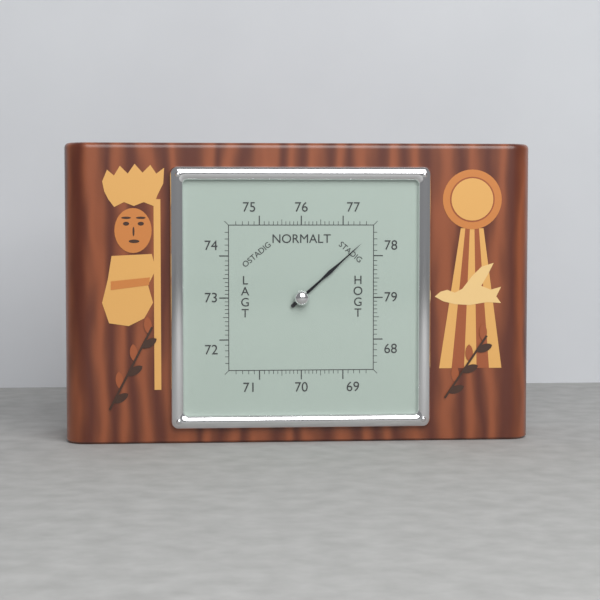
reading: 77.6 (no unit)
